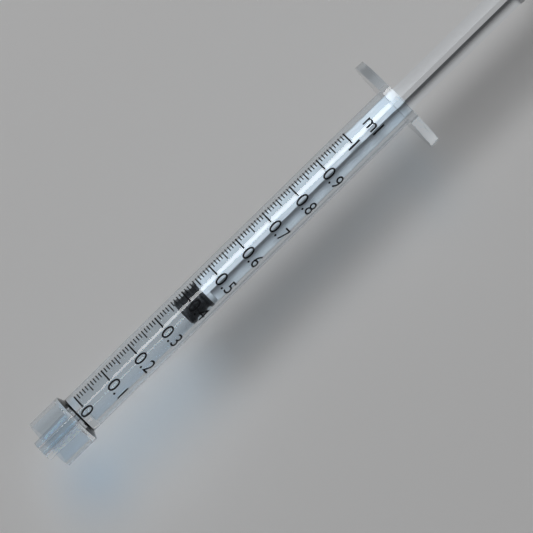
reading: 0.36 ml
